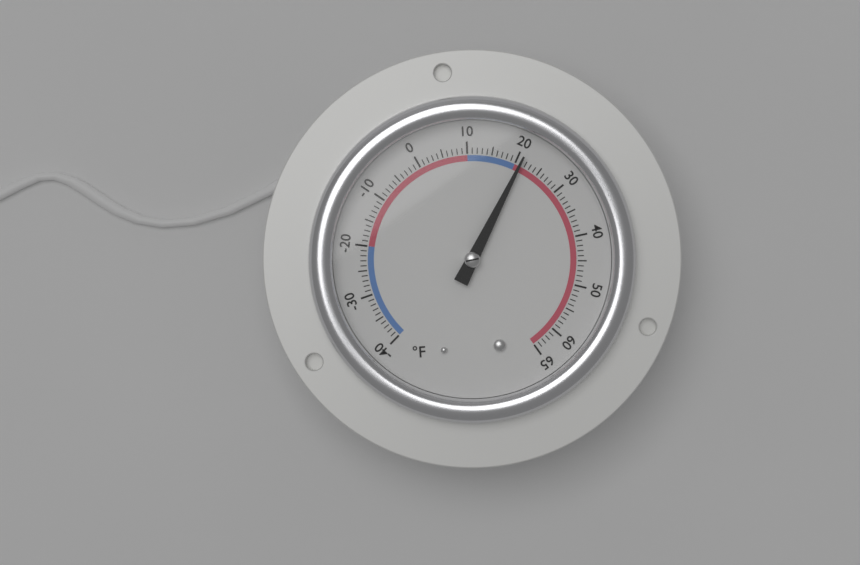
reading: 21 °F
